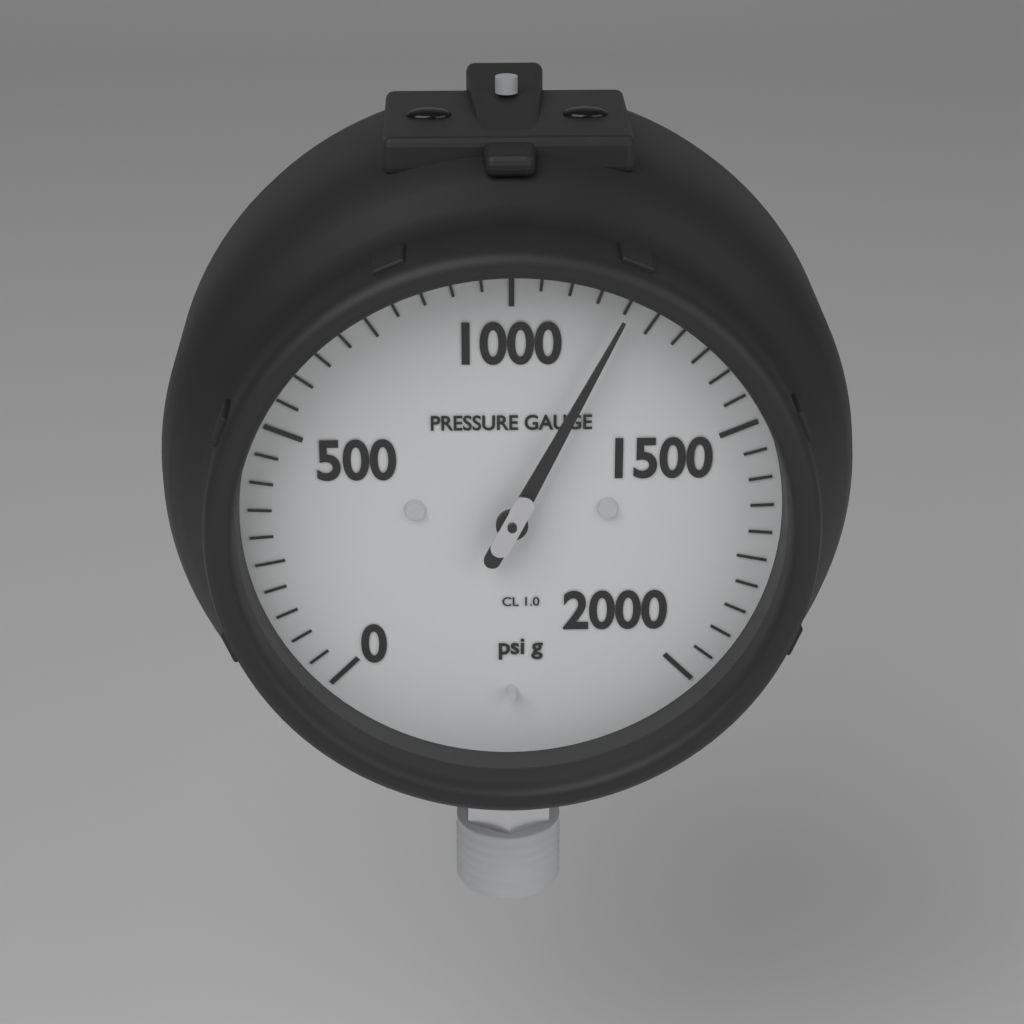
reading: 1200 psi
